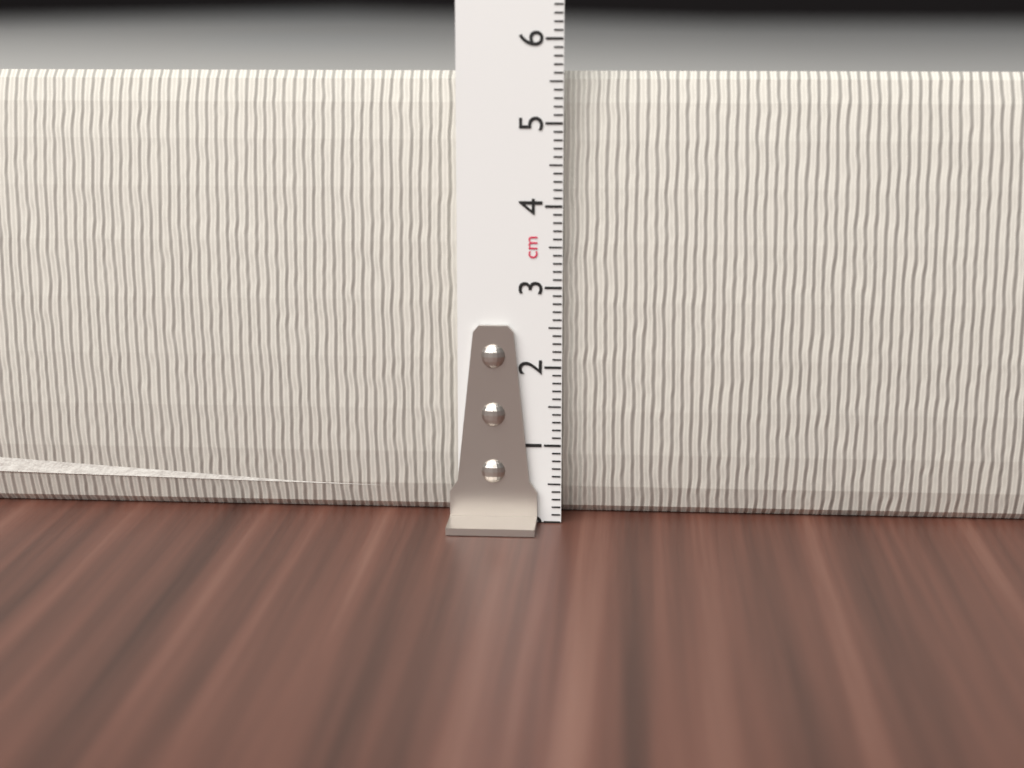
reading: 5.6 cm
